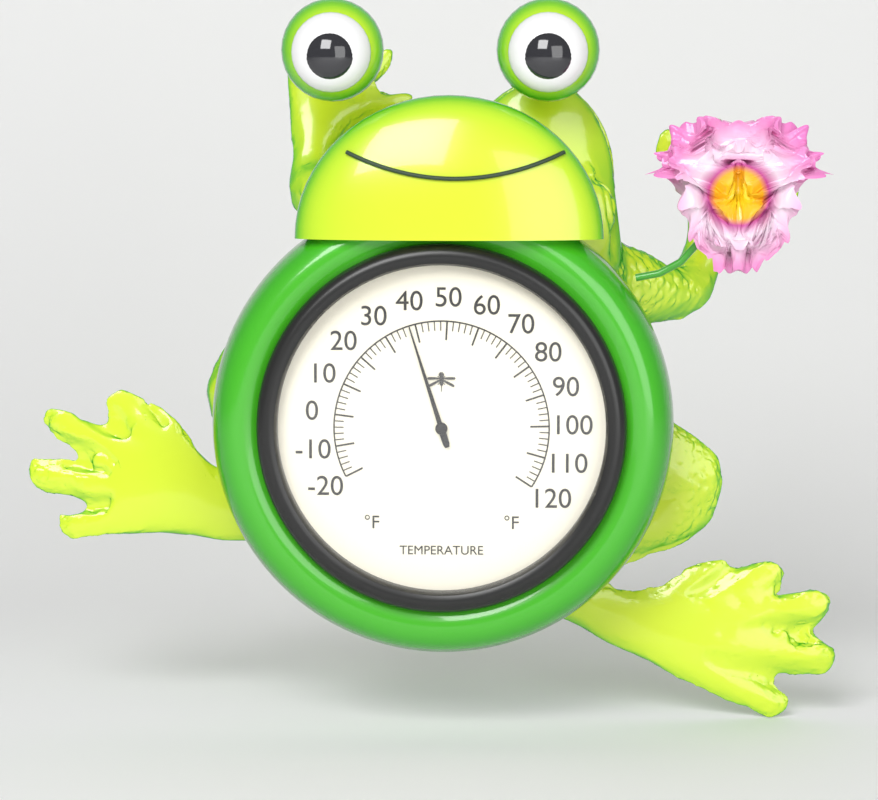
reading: 38 °F
